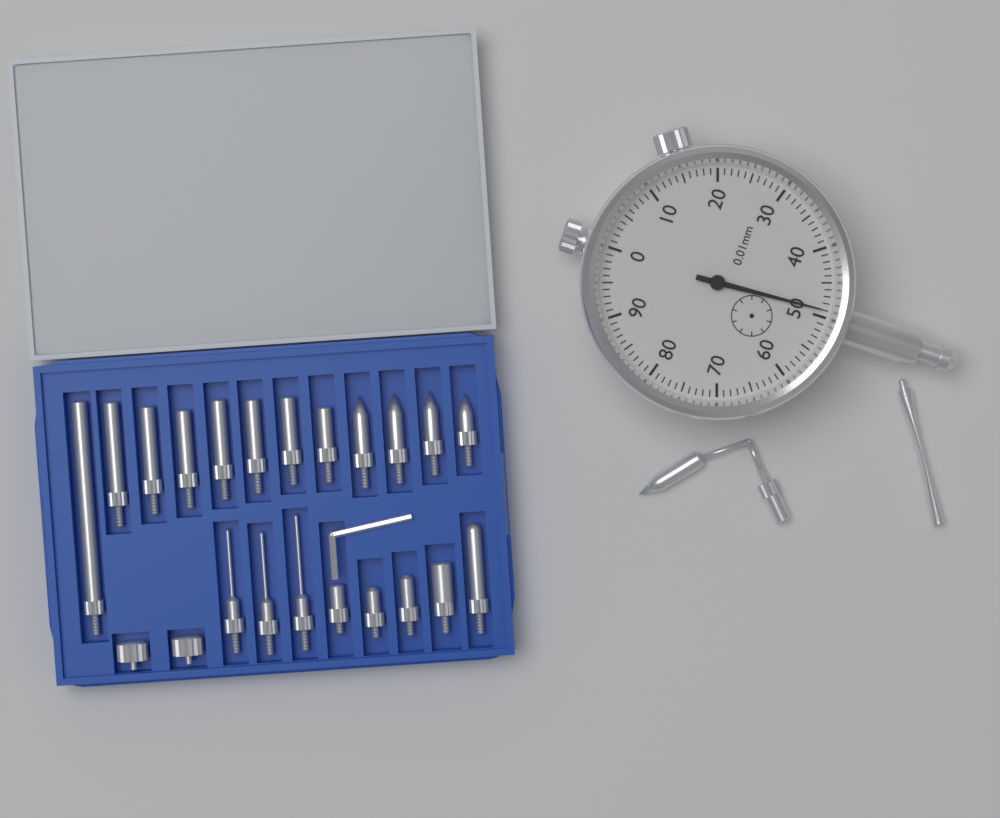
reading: 0.49 mm
